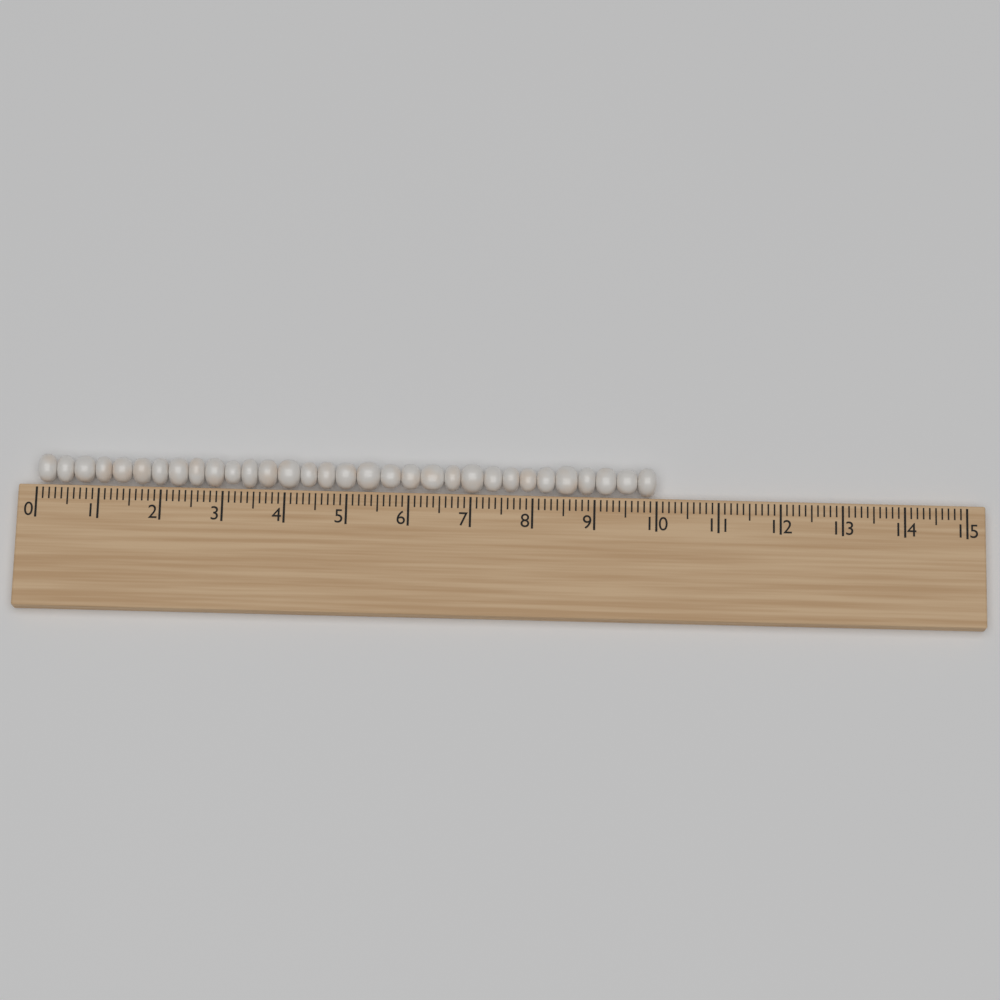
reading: 10.0 (no unit)
